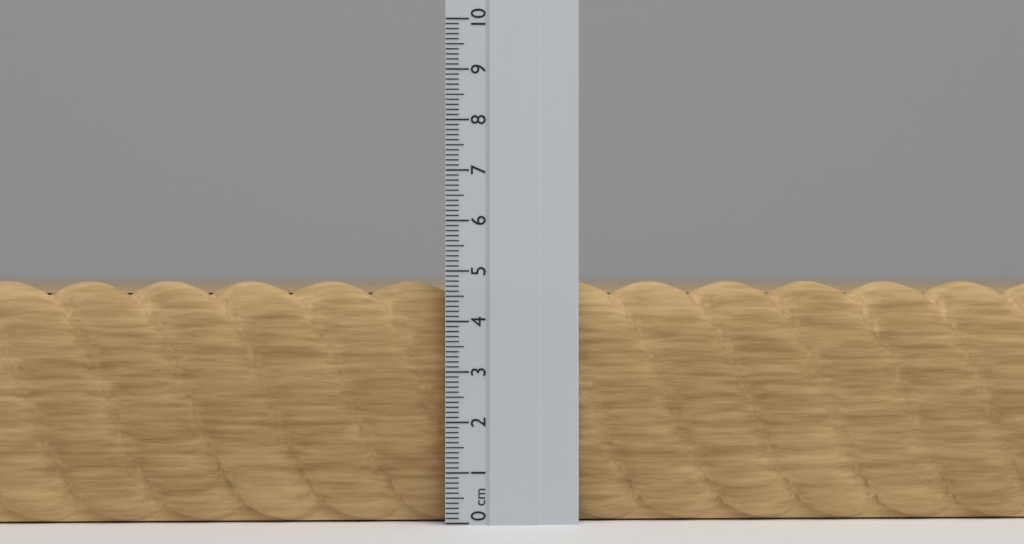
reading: 4.8 cm
